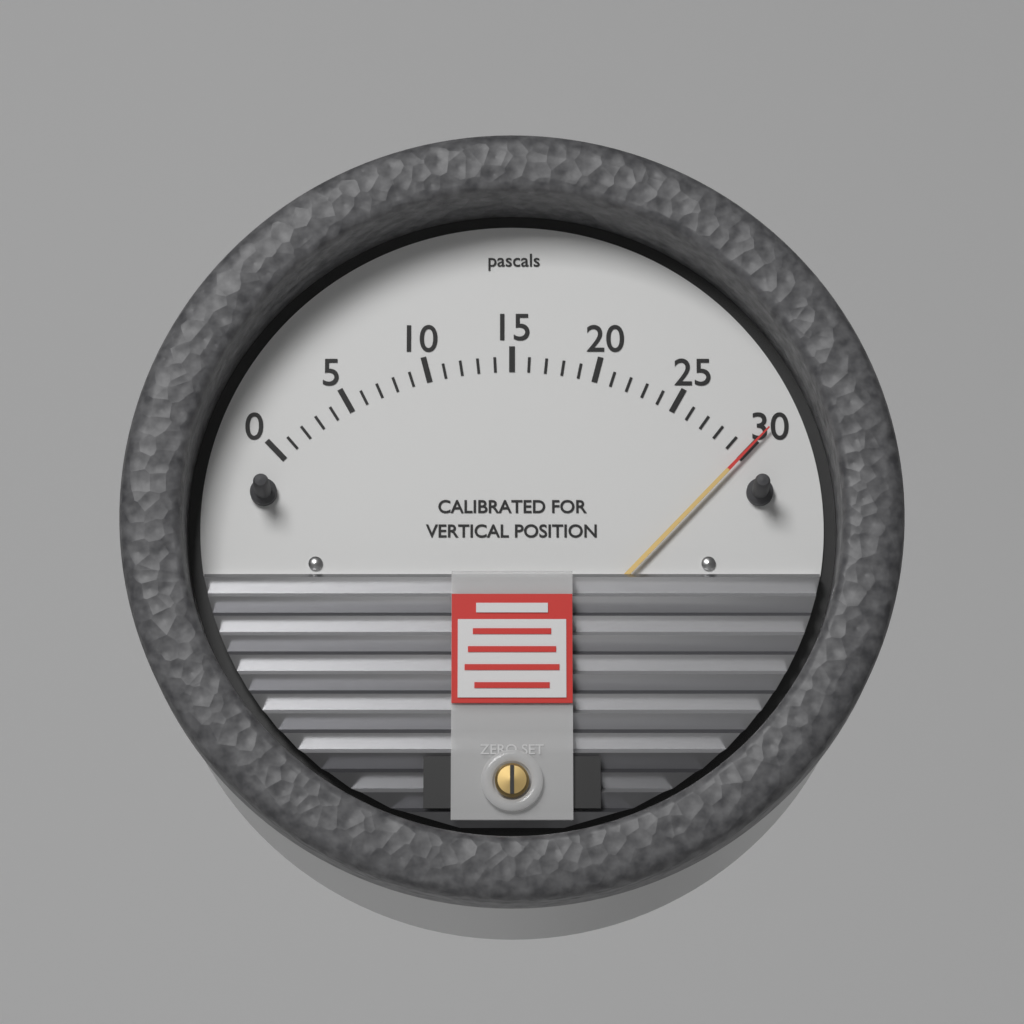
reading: 30 pascals
